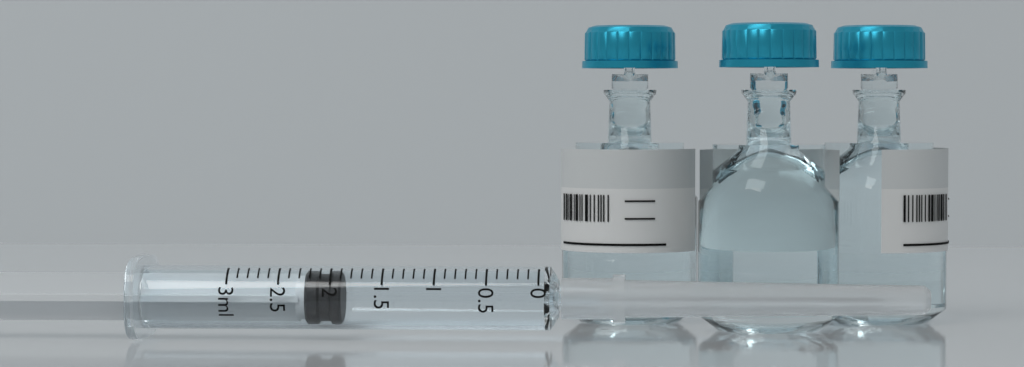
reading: 1.9 ml
